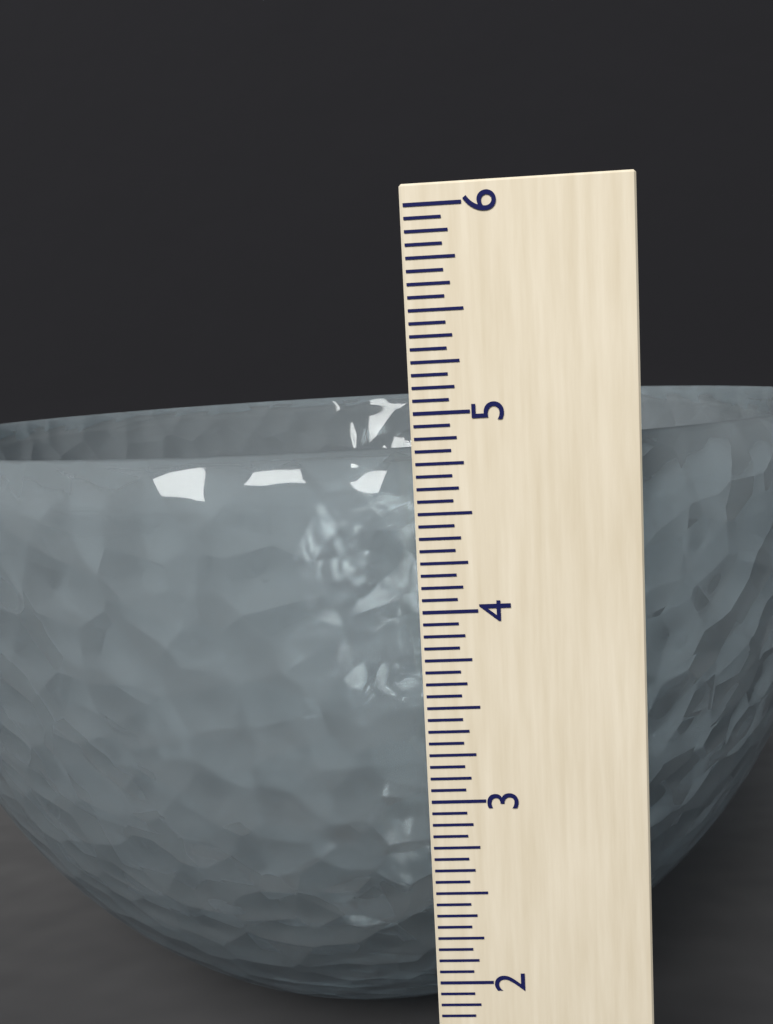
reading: 4.8125 (no unit)
